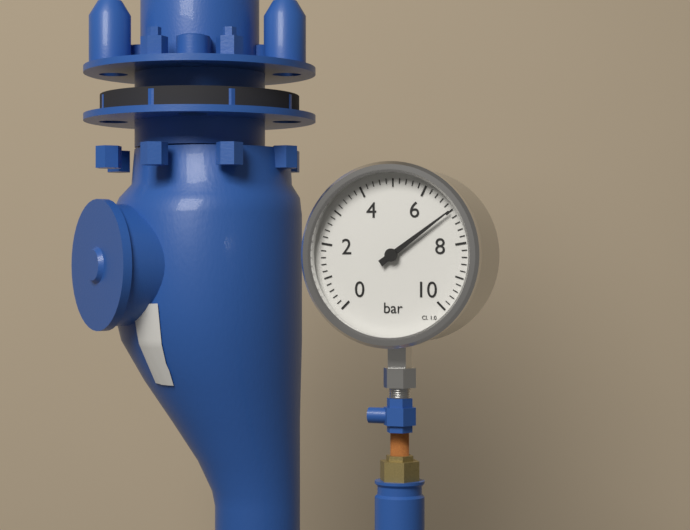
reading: 7.0 bar
